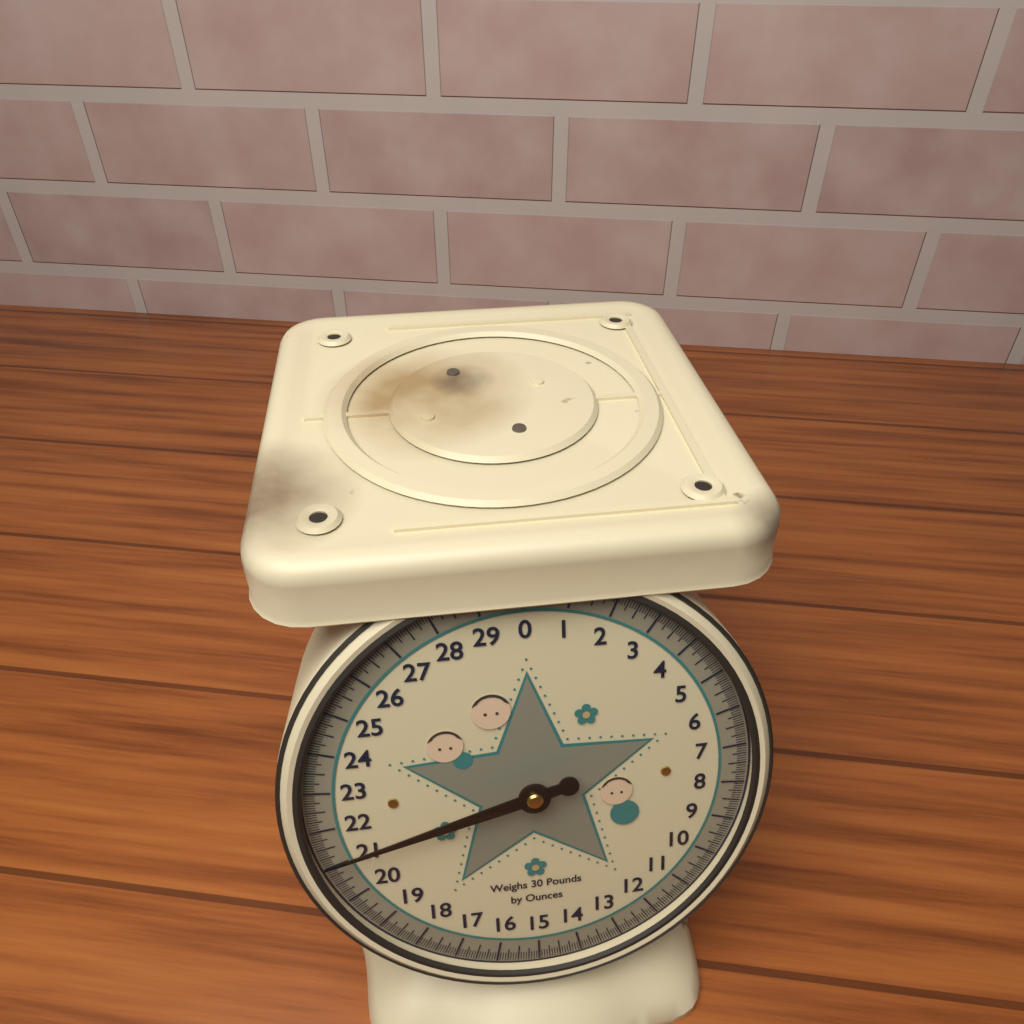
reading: 21.2500 lb
